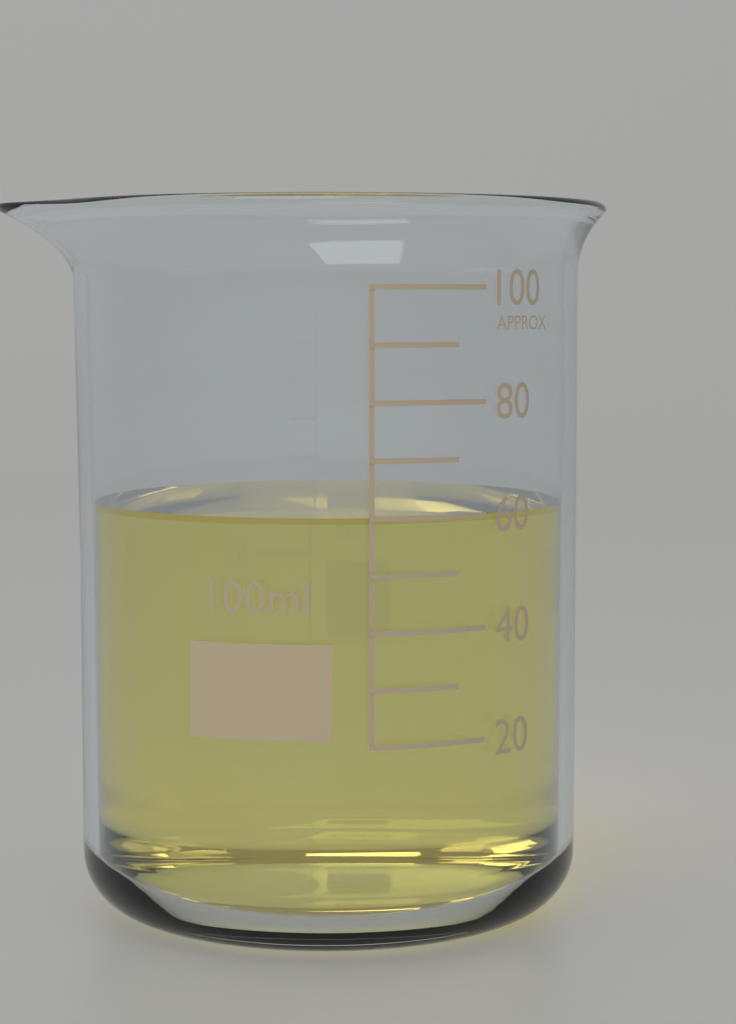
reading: 60 ml
